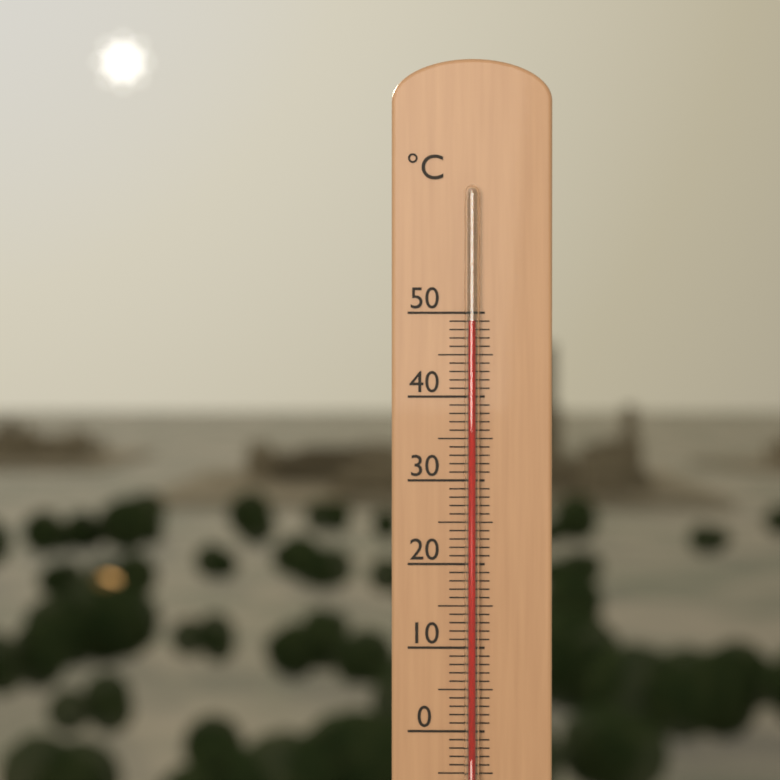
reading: 49 °C
